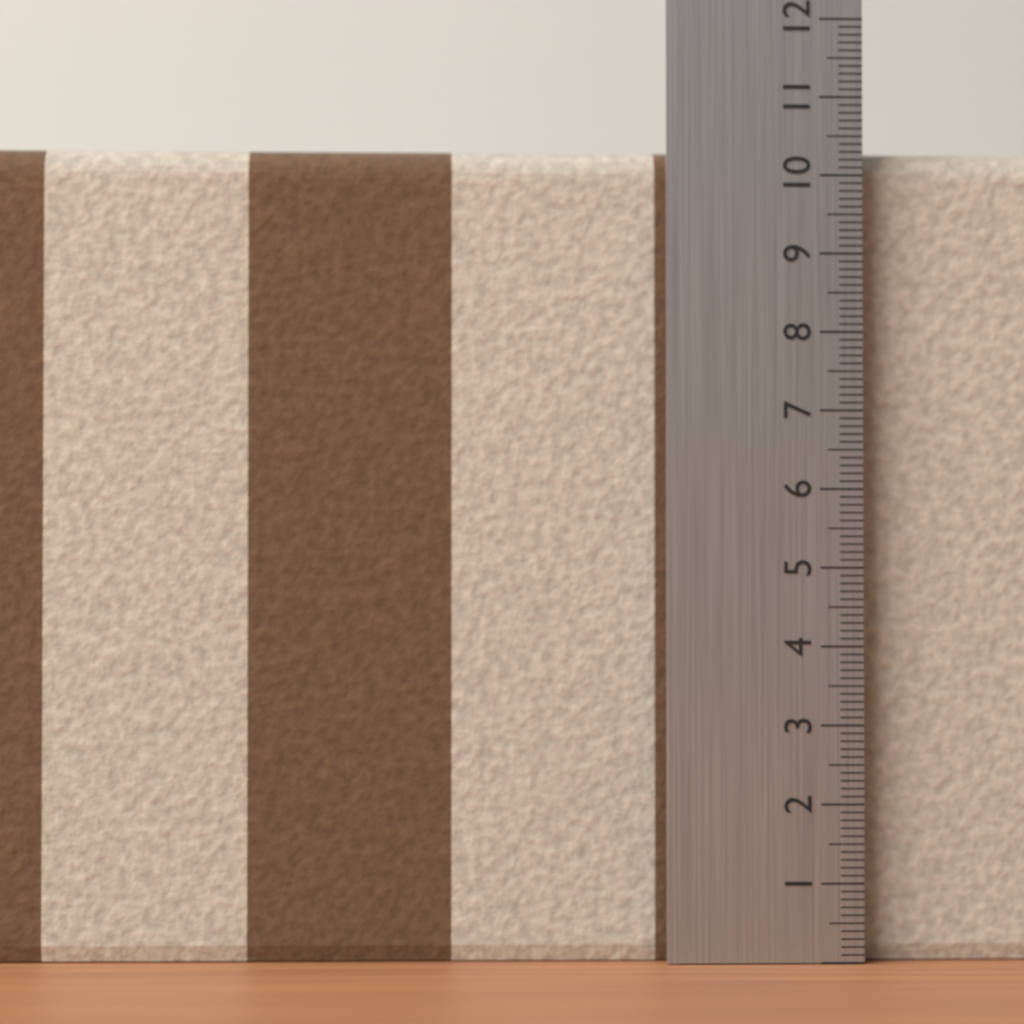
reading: 10.4 (no unit)
